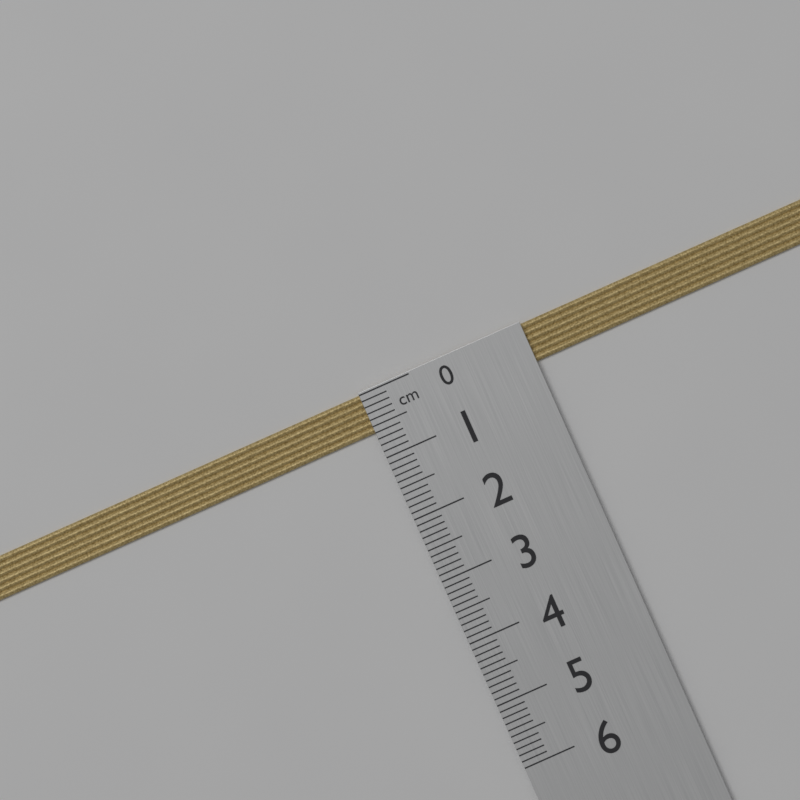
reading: 0.6 cm
